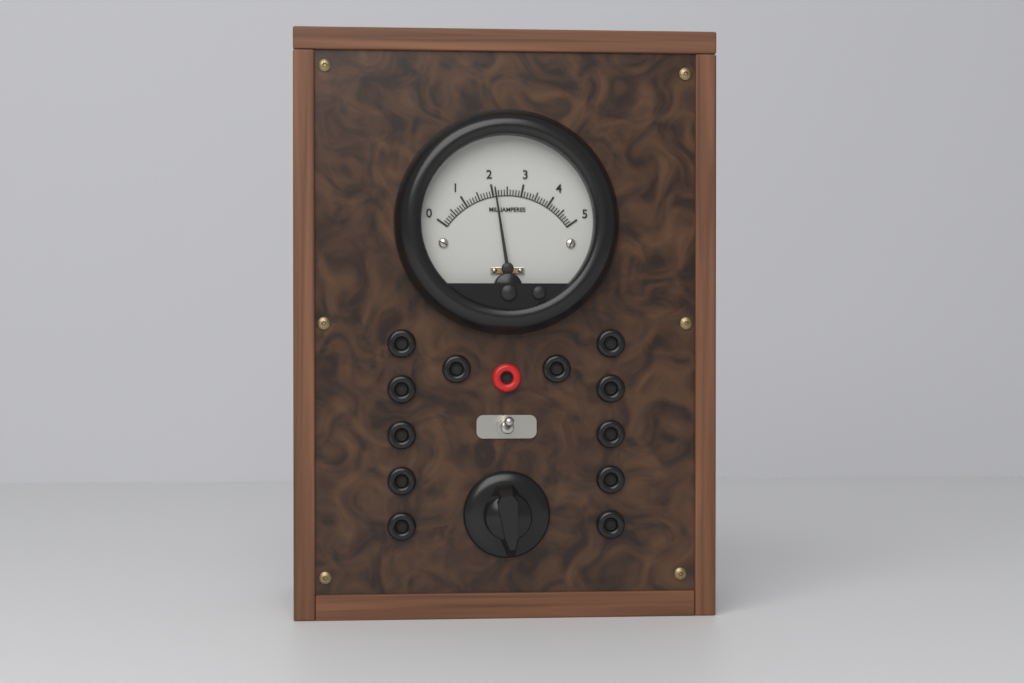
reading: 2.1 mA
